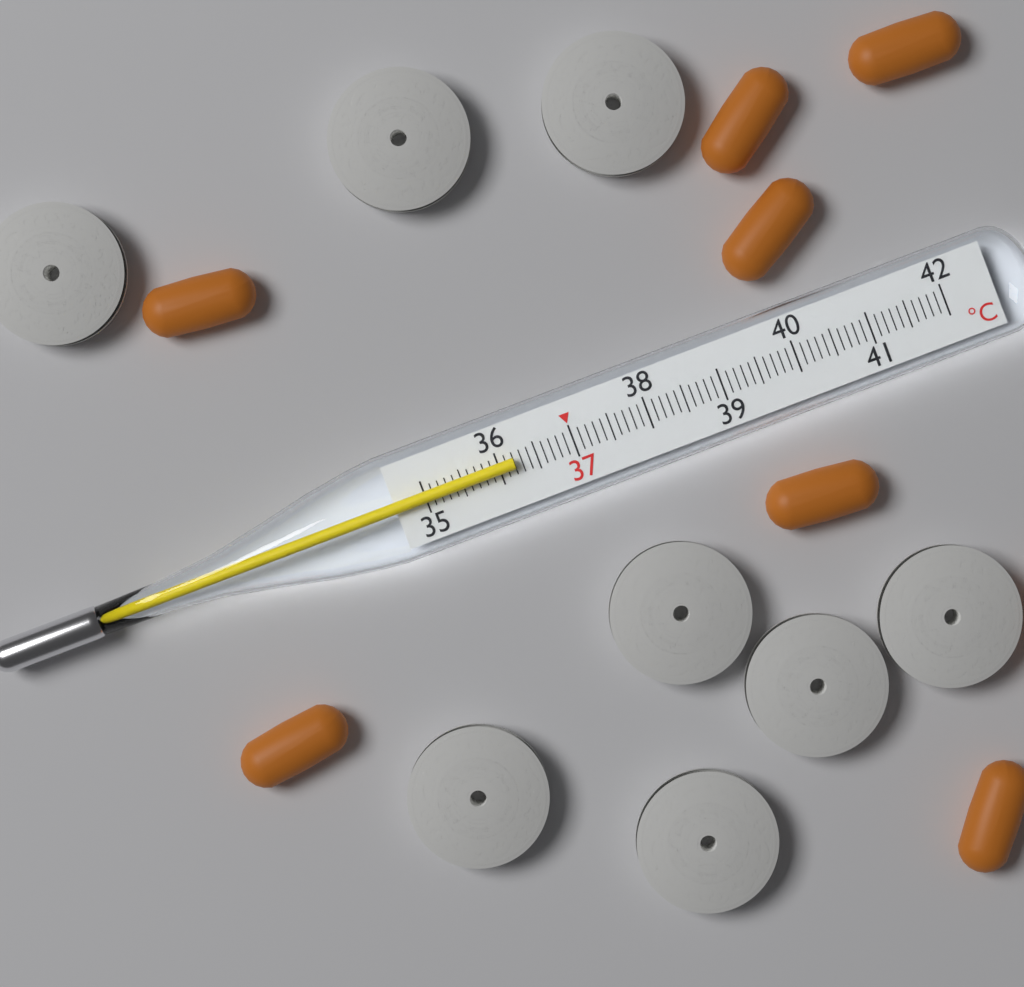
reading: 36.2 °C
